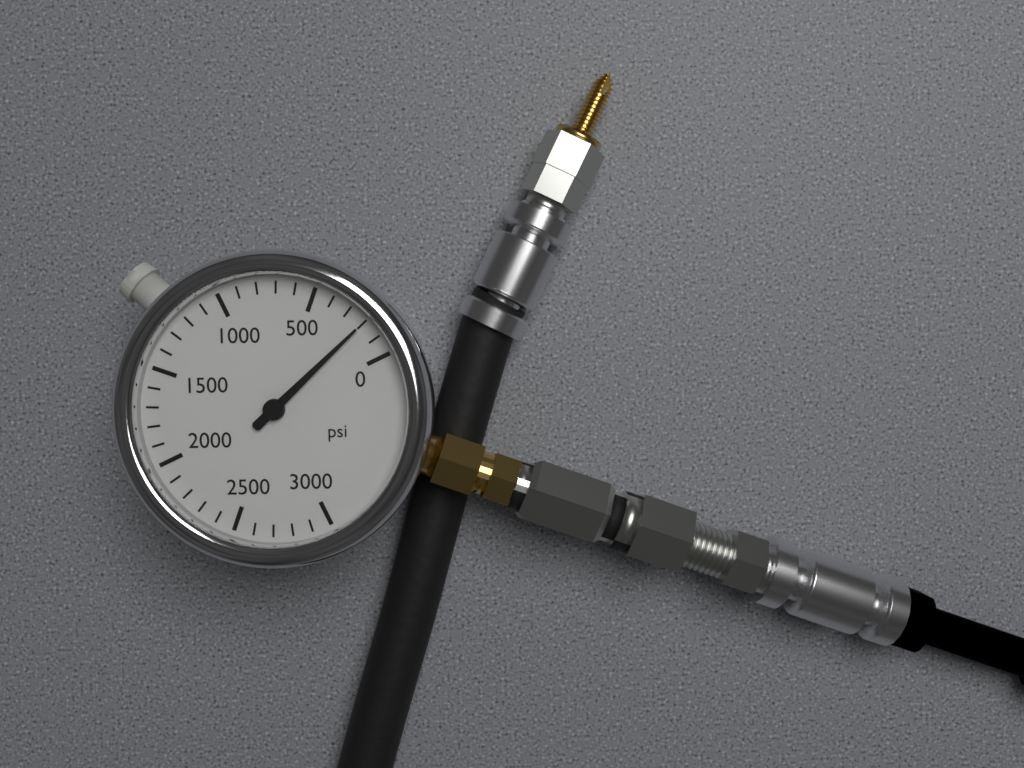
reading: 200 psi
